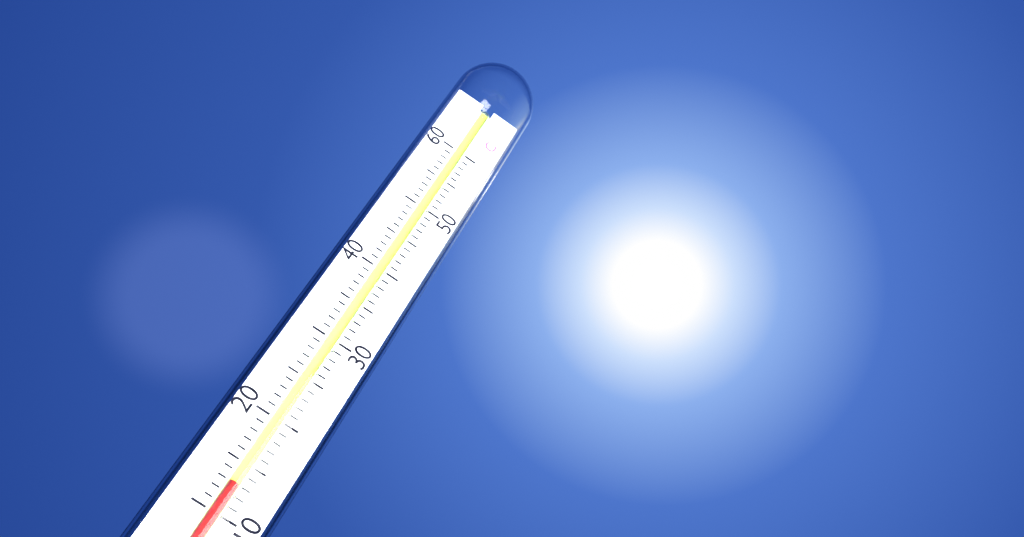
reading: 13 °C
